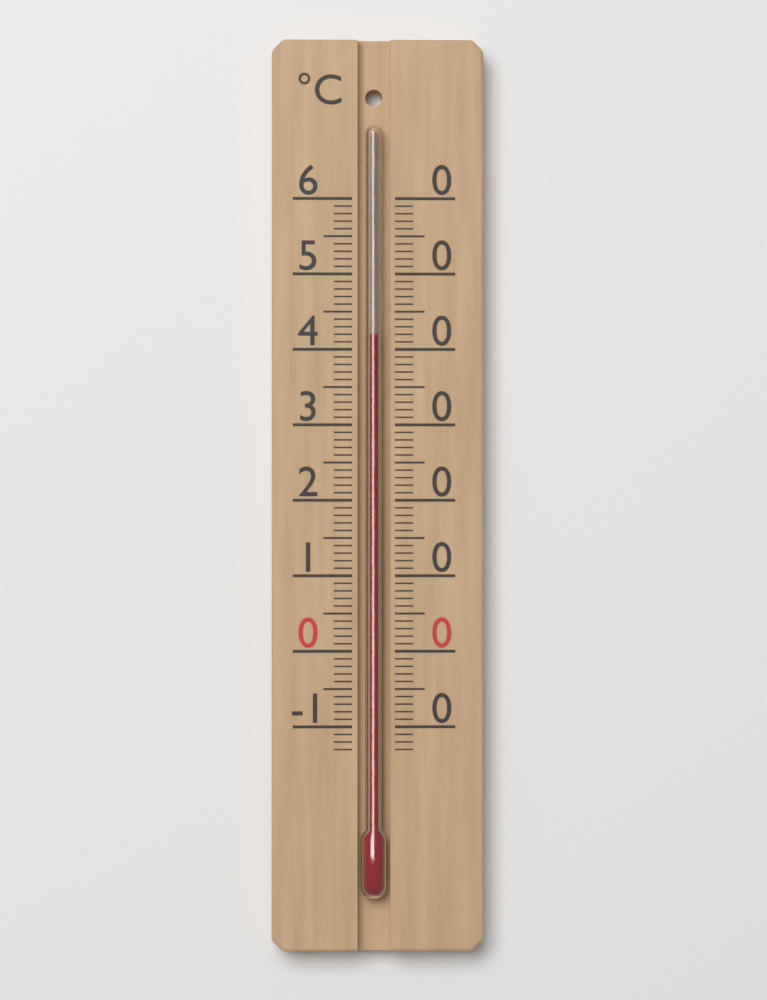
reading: 42 °C
